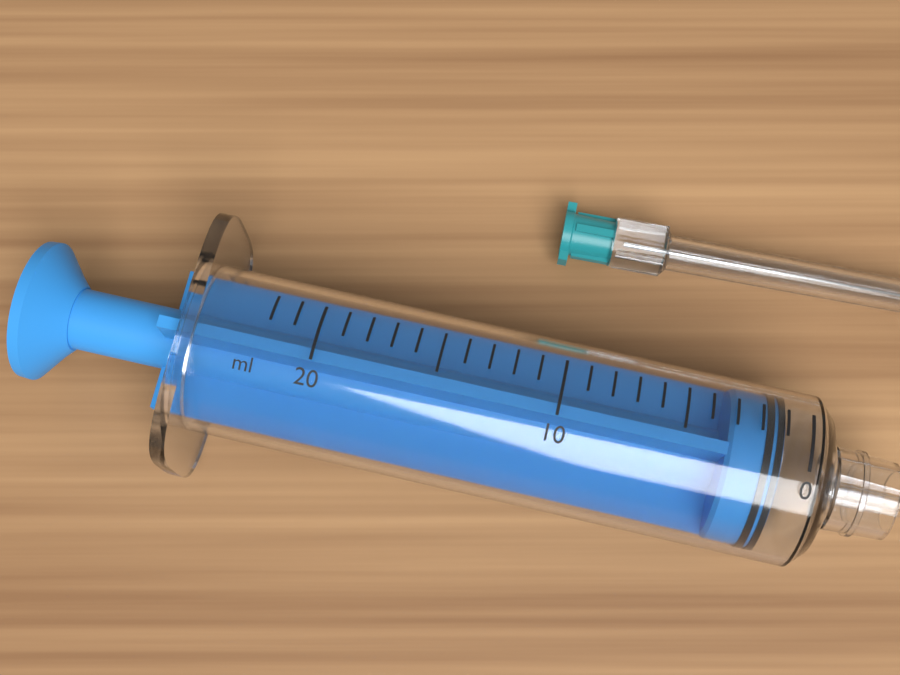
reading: 1 ml
